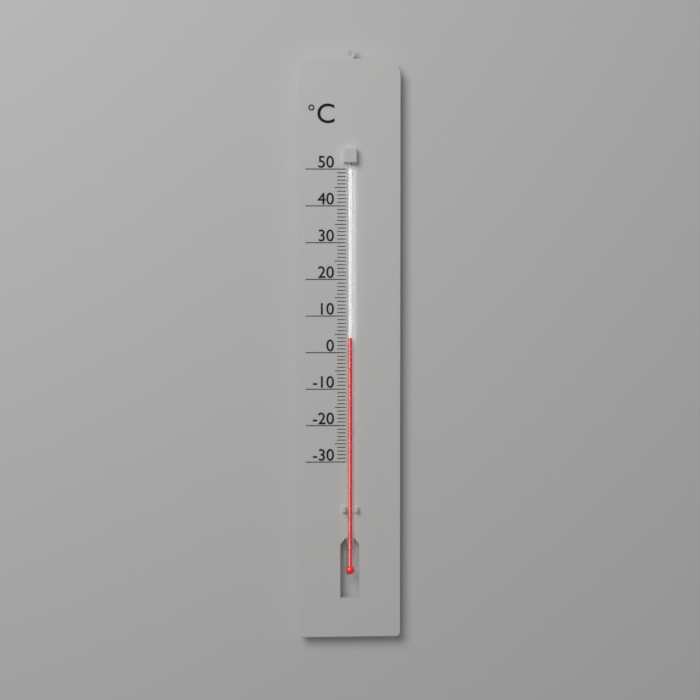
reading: 4 °C
